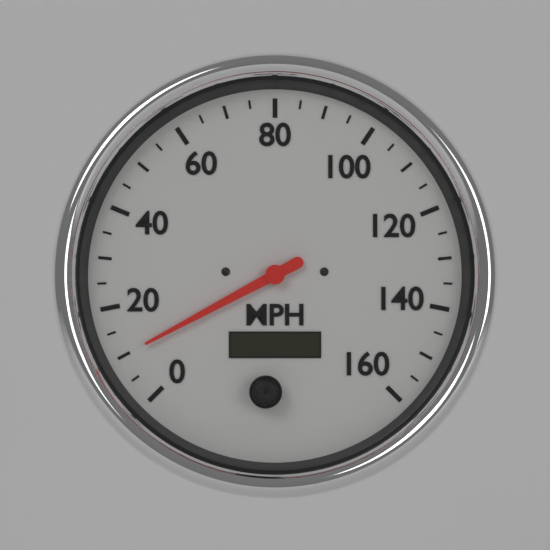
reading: 10 MPH
